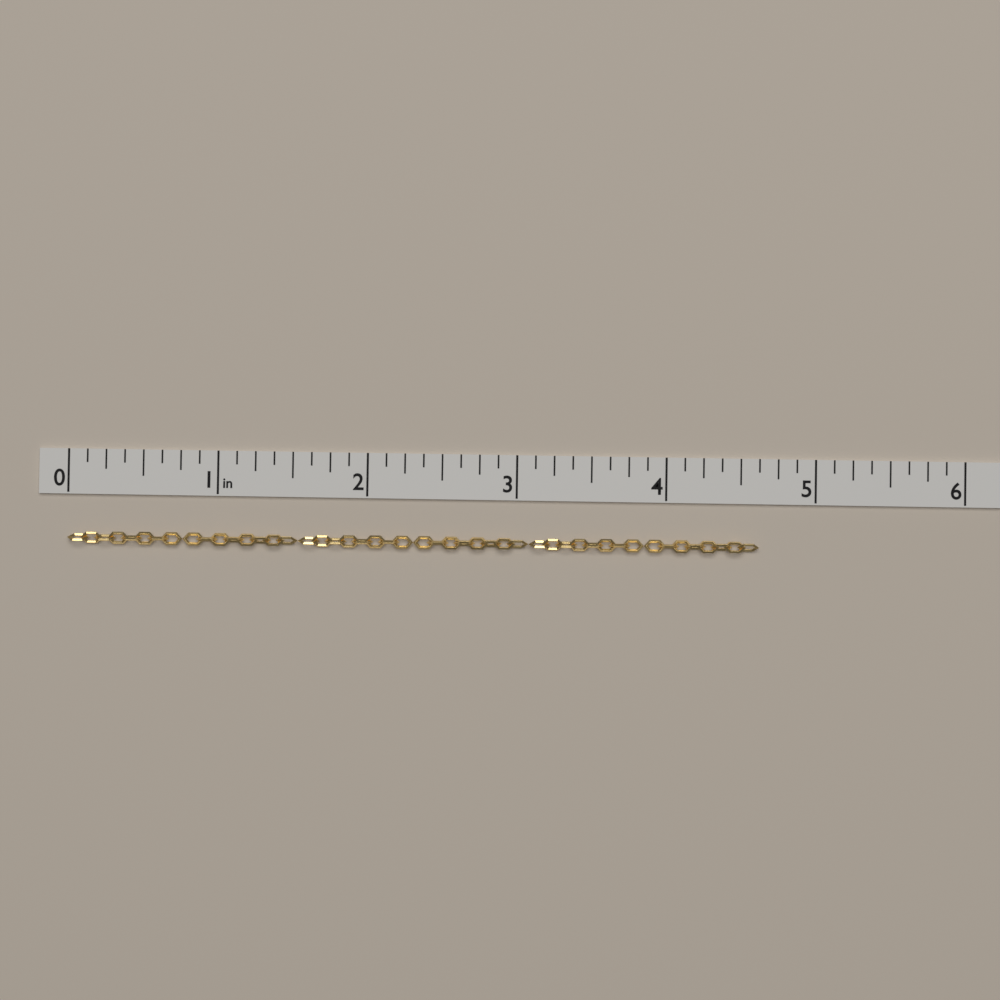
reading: 4.625 in
